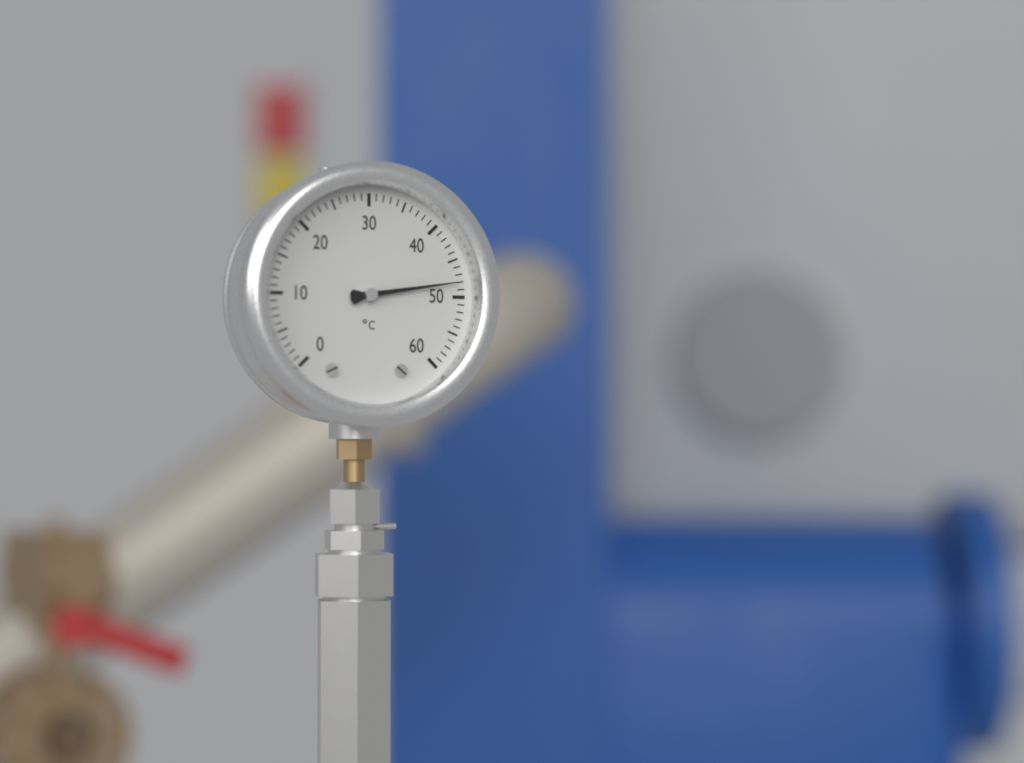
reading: 48 °C
